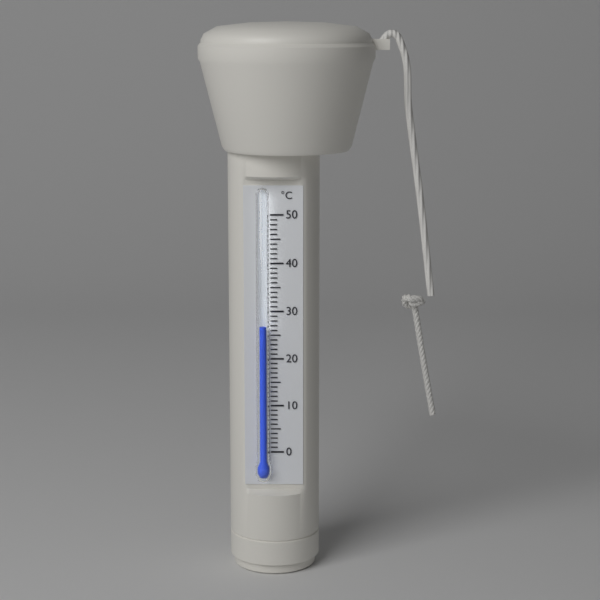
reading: 27 °C
